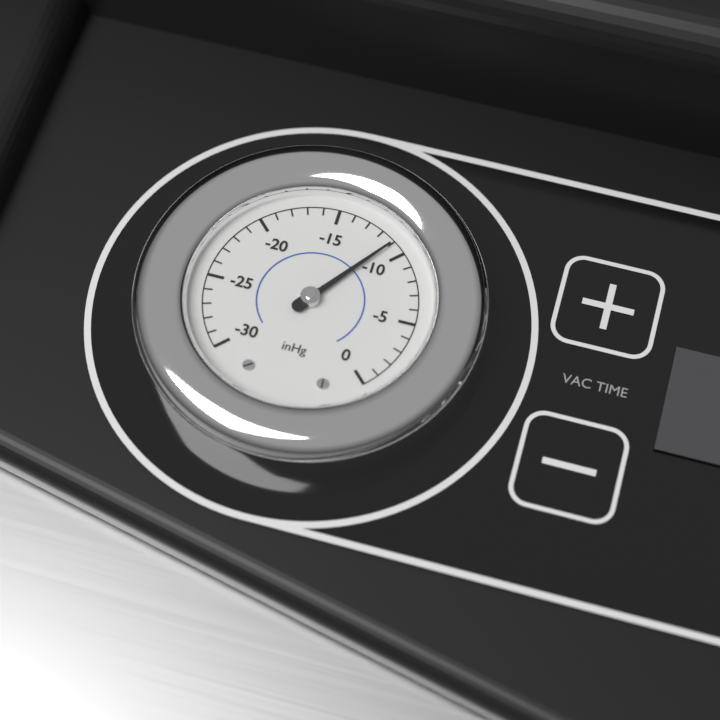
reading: -11 inHg
